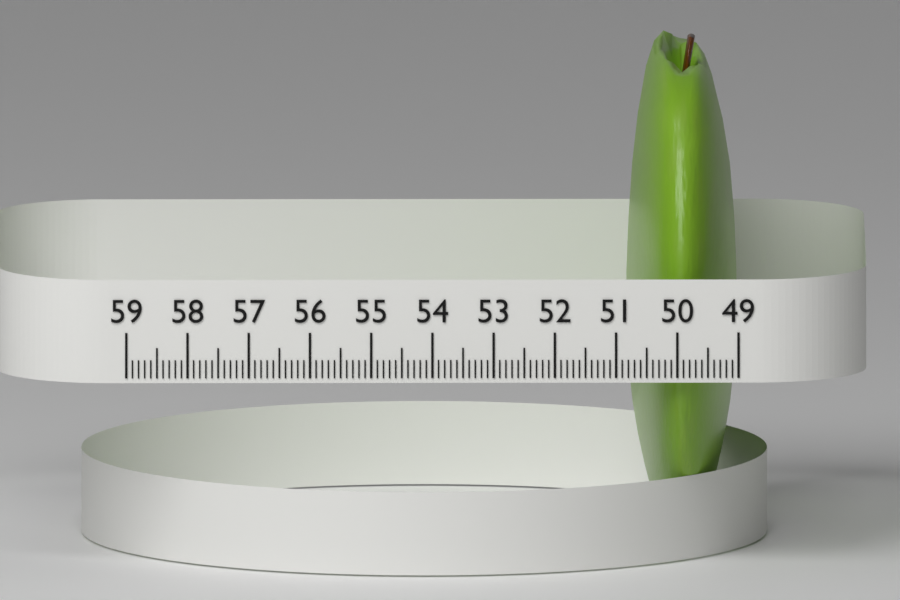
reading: 50.8 (no unit)
